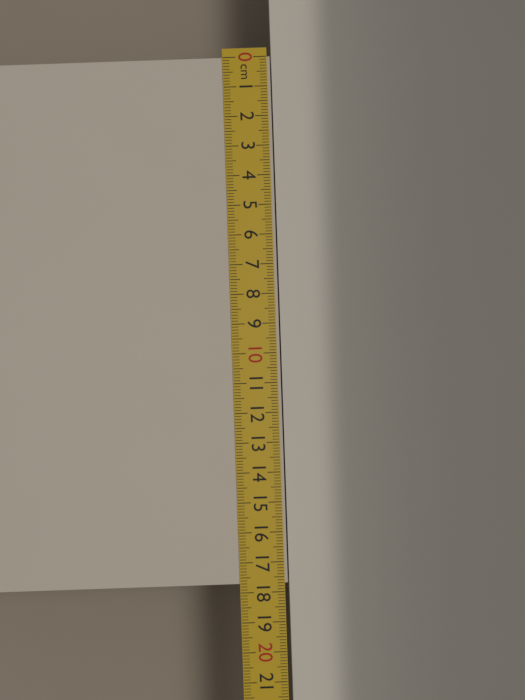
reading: 17.7 cm
